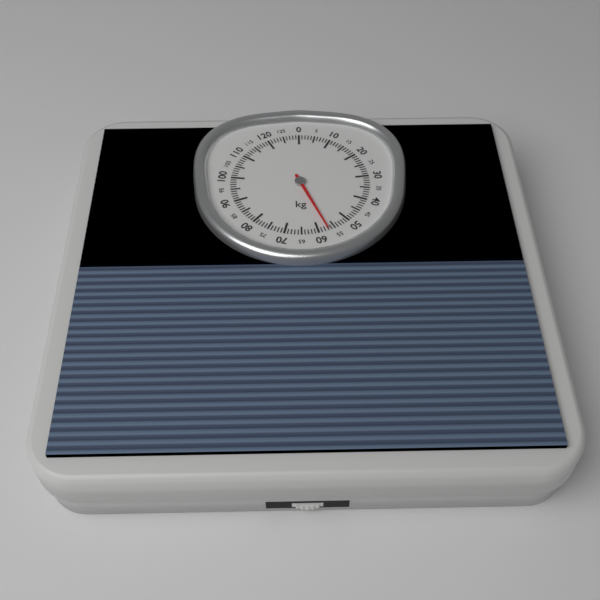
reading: 57 kg
